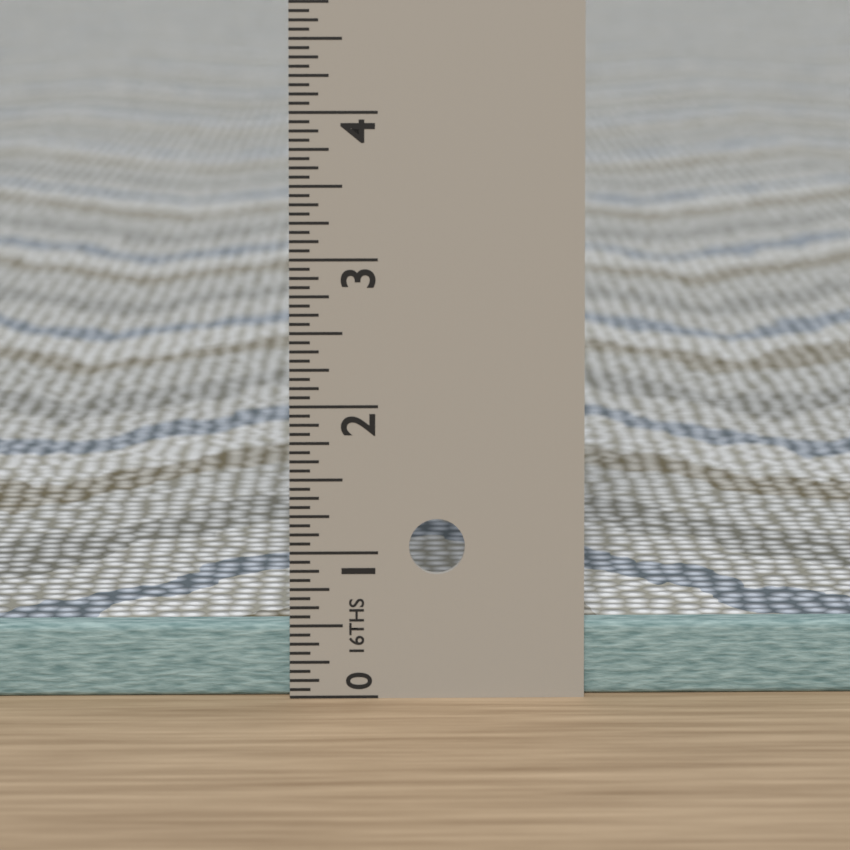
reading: 0.5000 in
